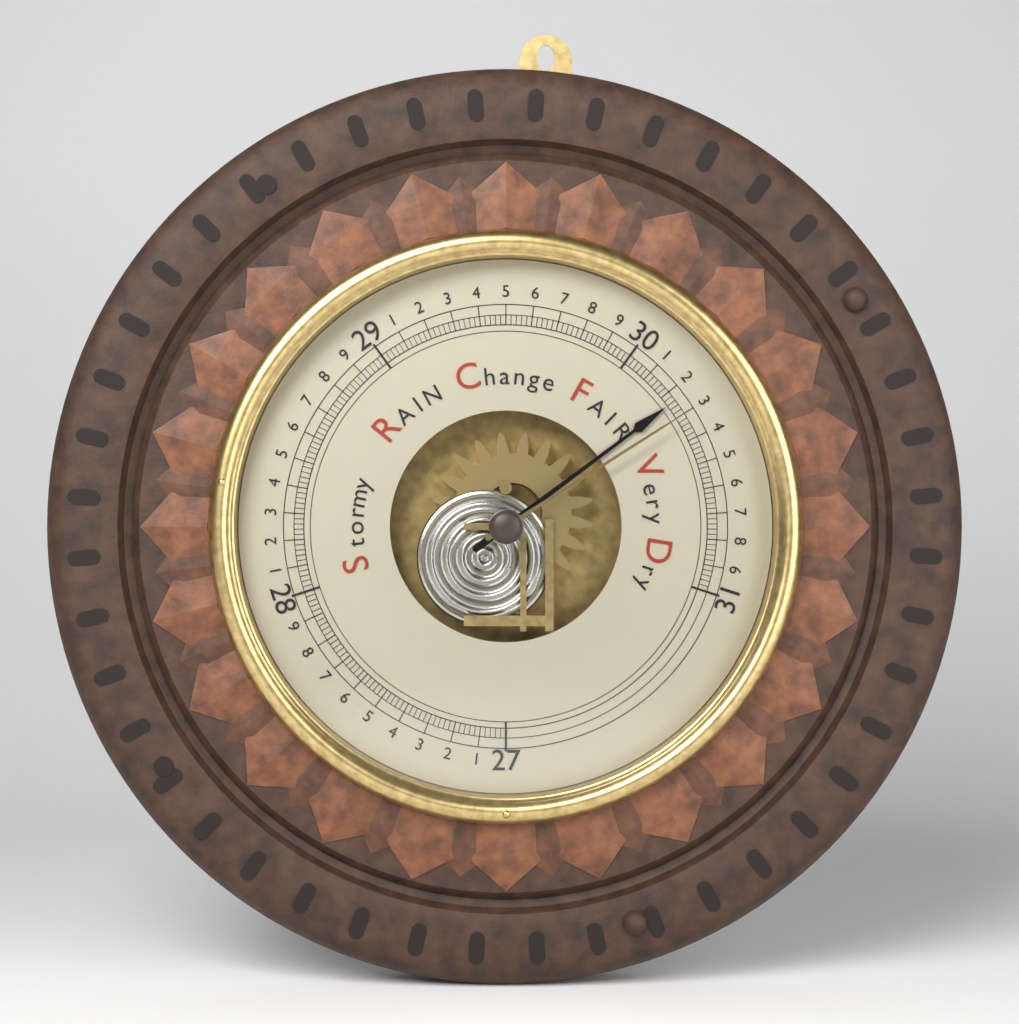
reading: 30.24 inHg
